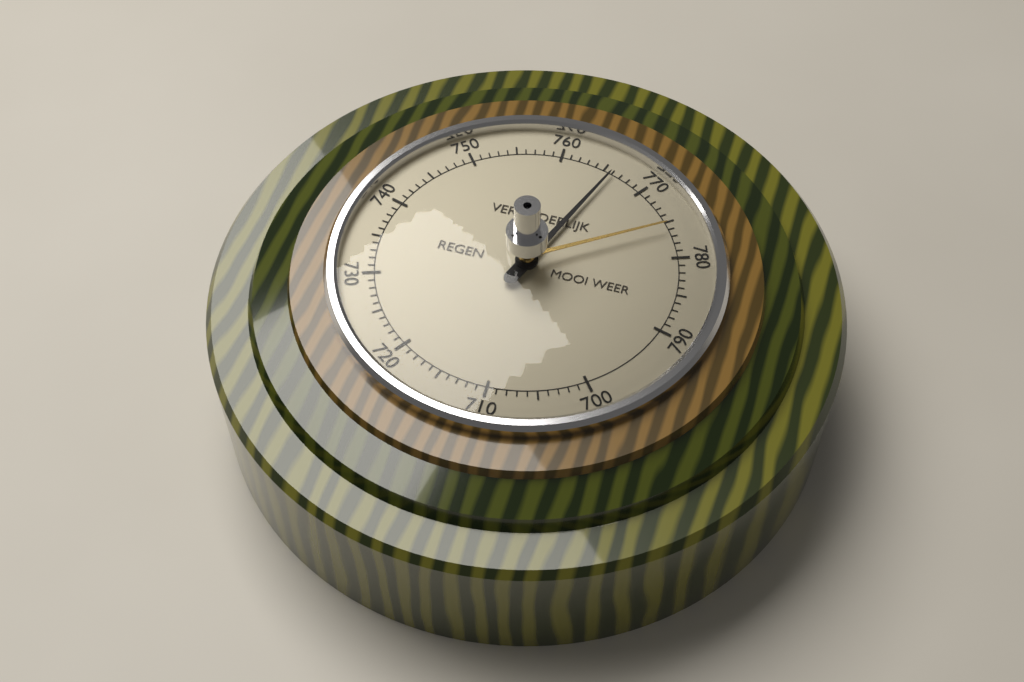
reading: 766 (no unit)
